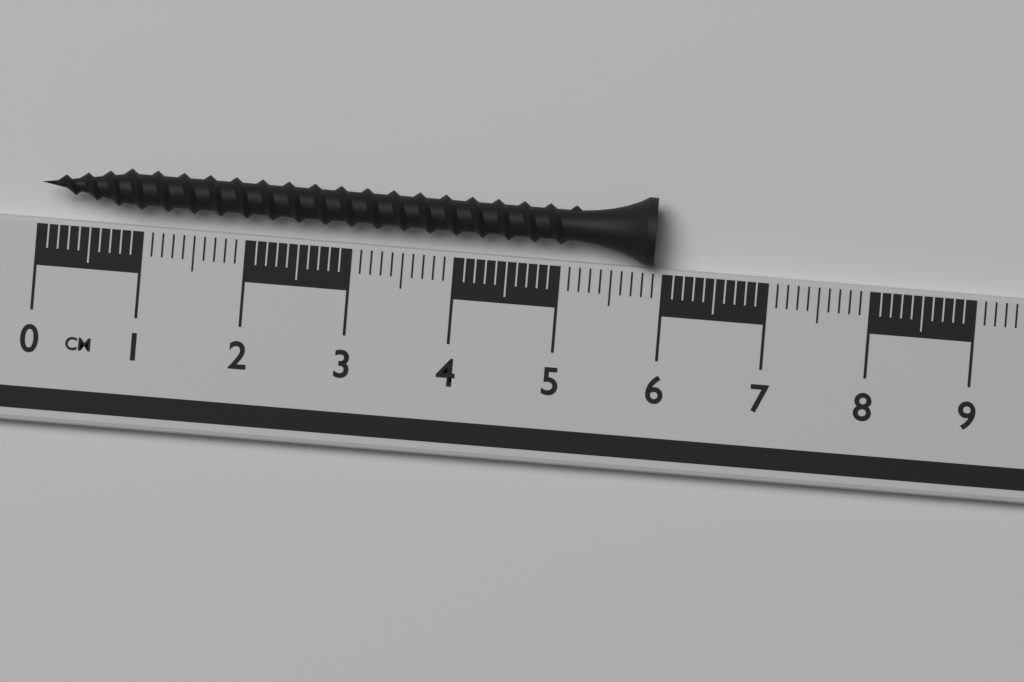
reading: 5.9 cm
